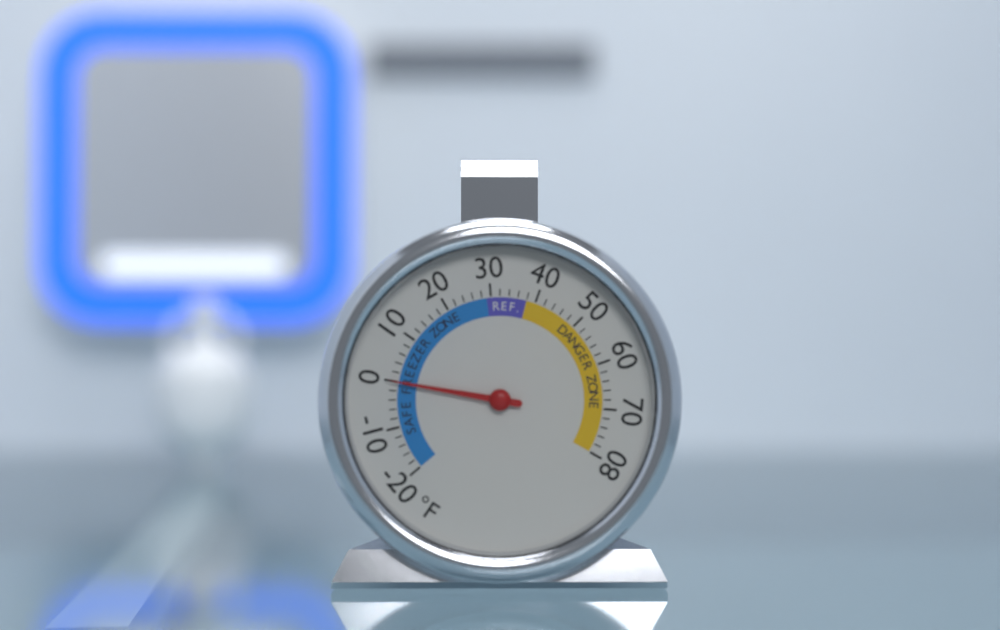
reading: 0 °F
